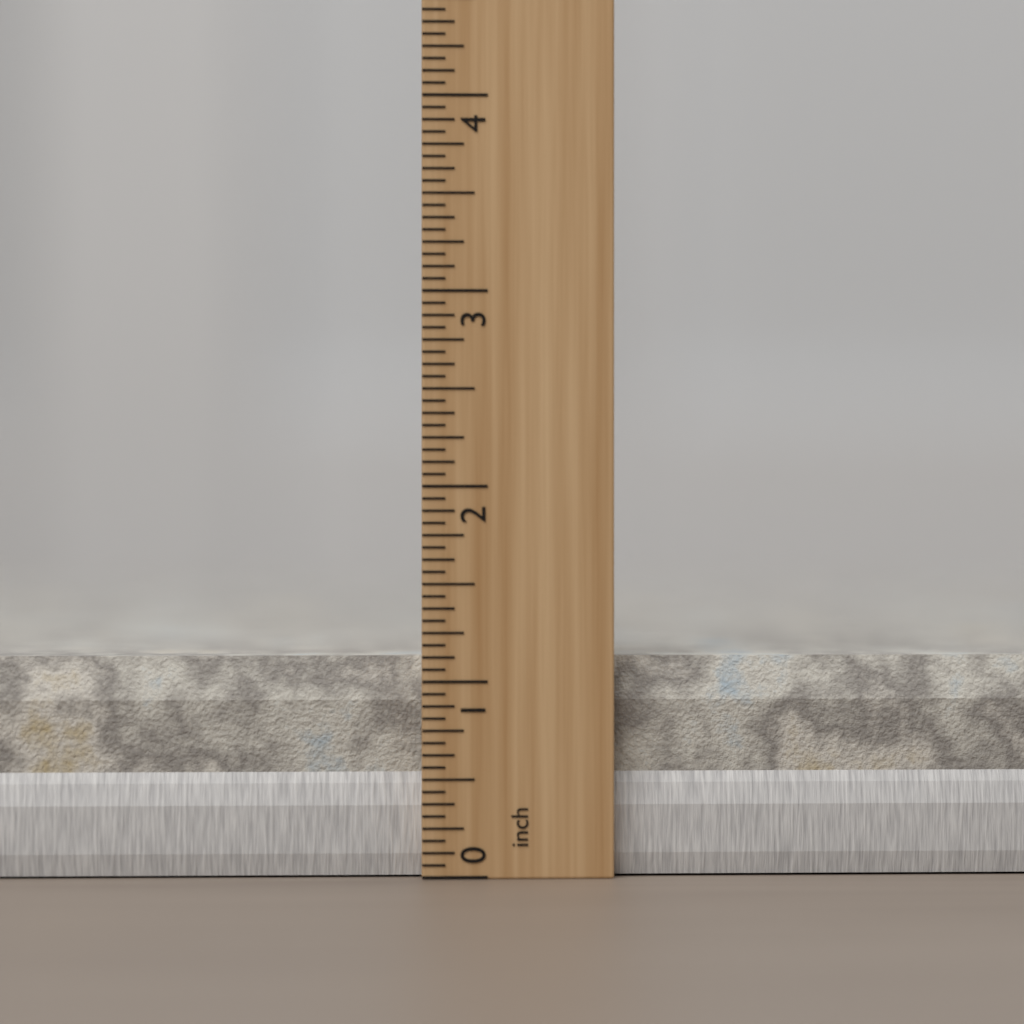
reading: 1.1250 inch
